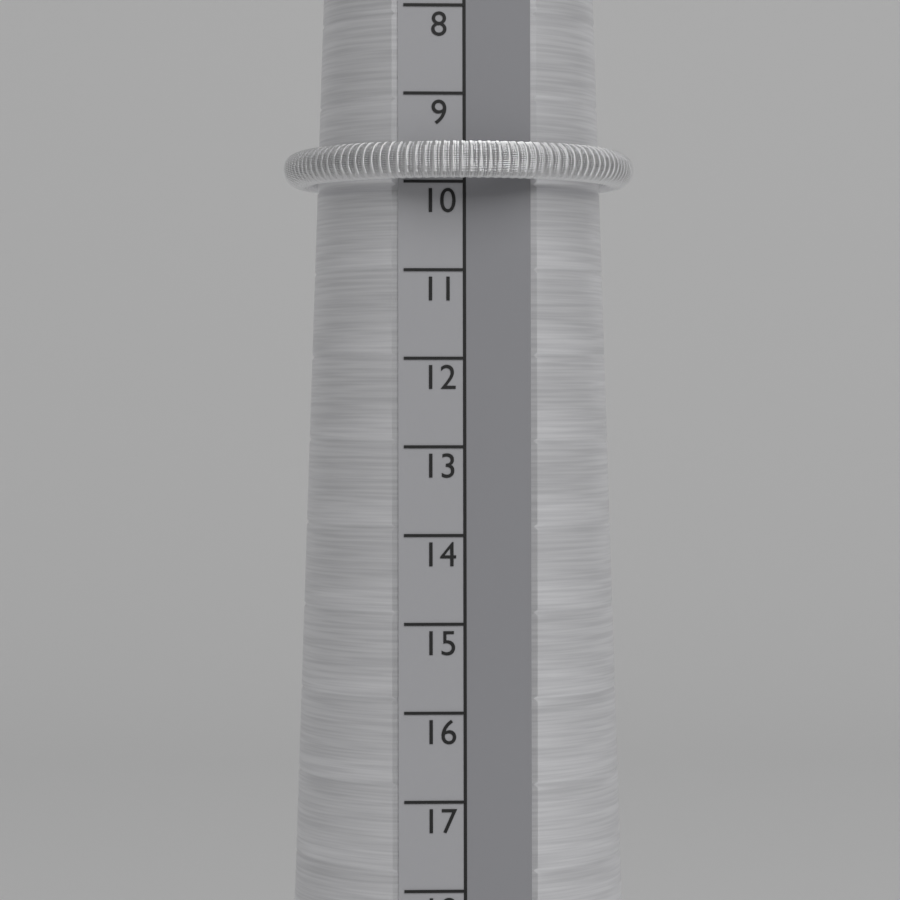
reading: 10 (no unit)
